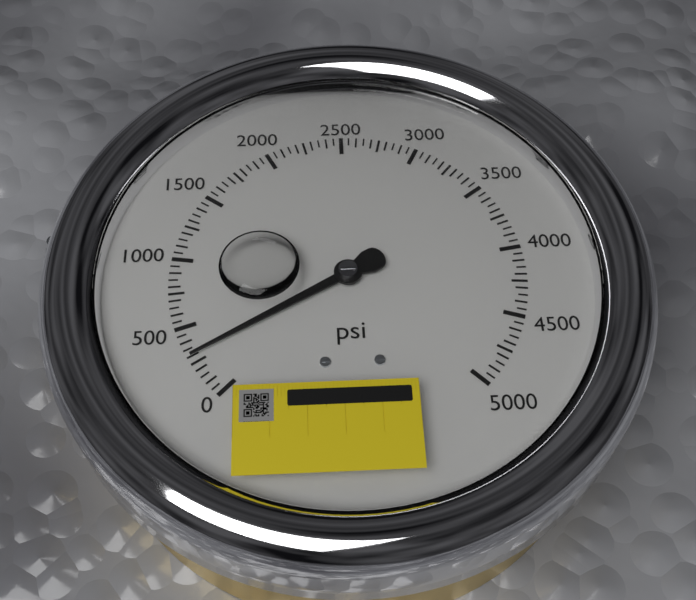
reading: 300 psi
